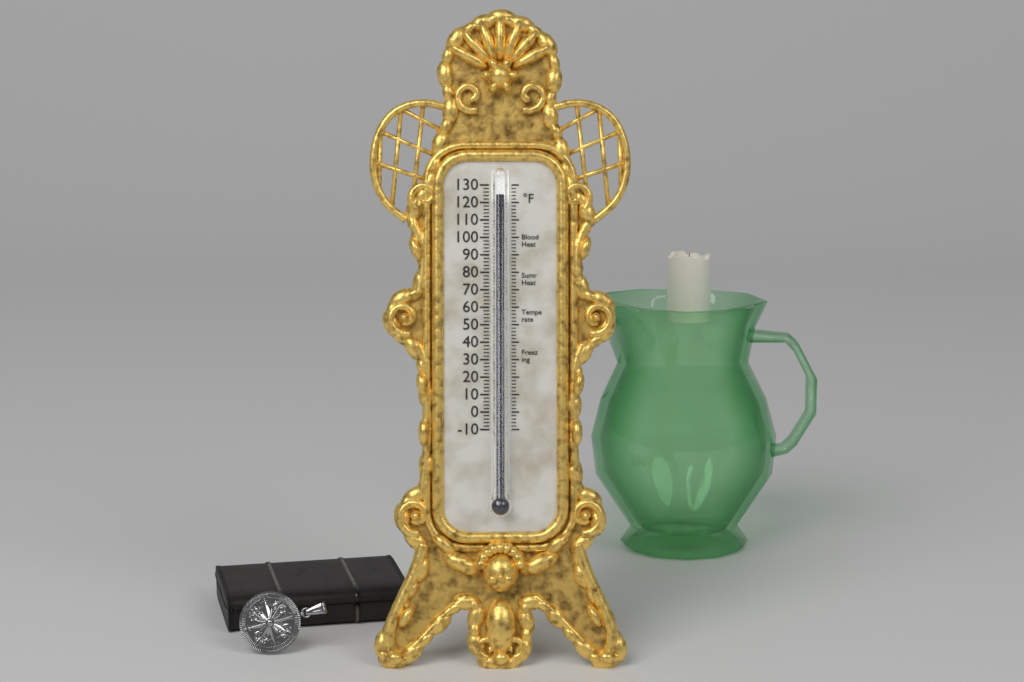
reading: 124 °F
